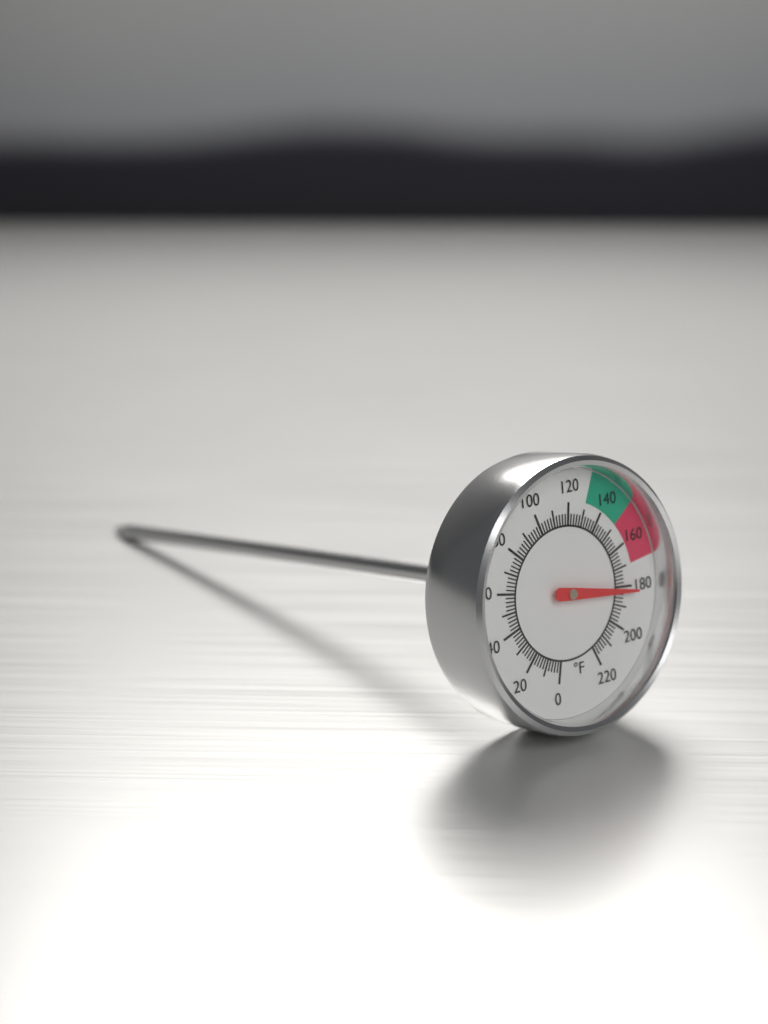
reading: 182 °F
